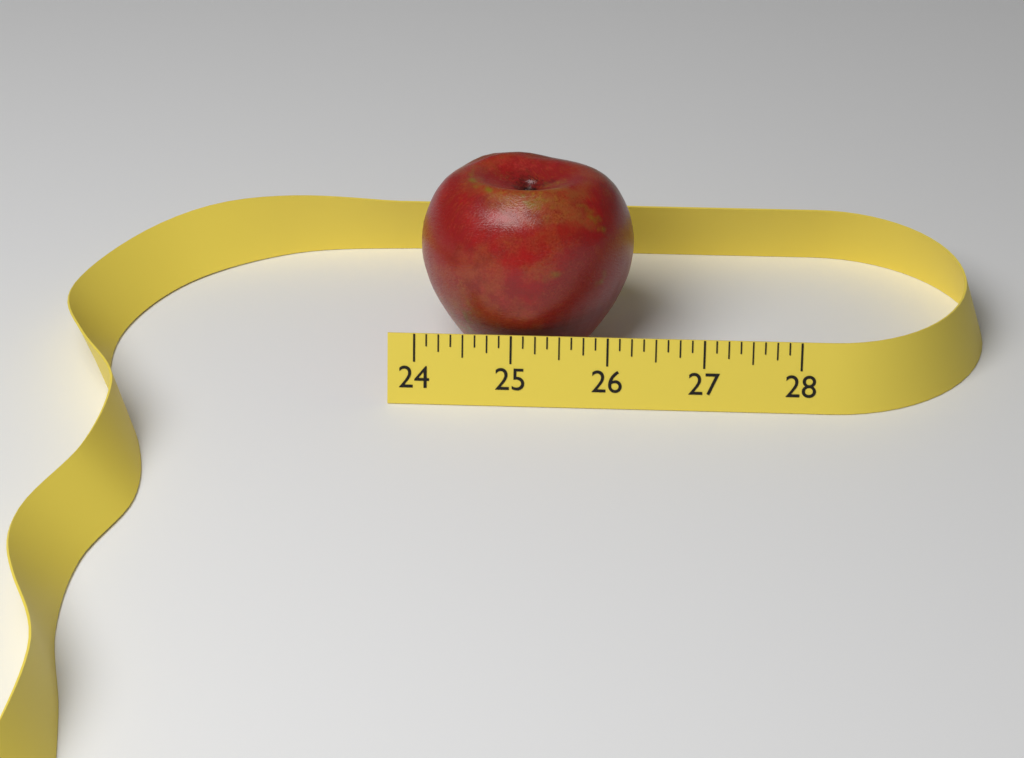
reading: 26.250 (no unit)
